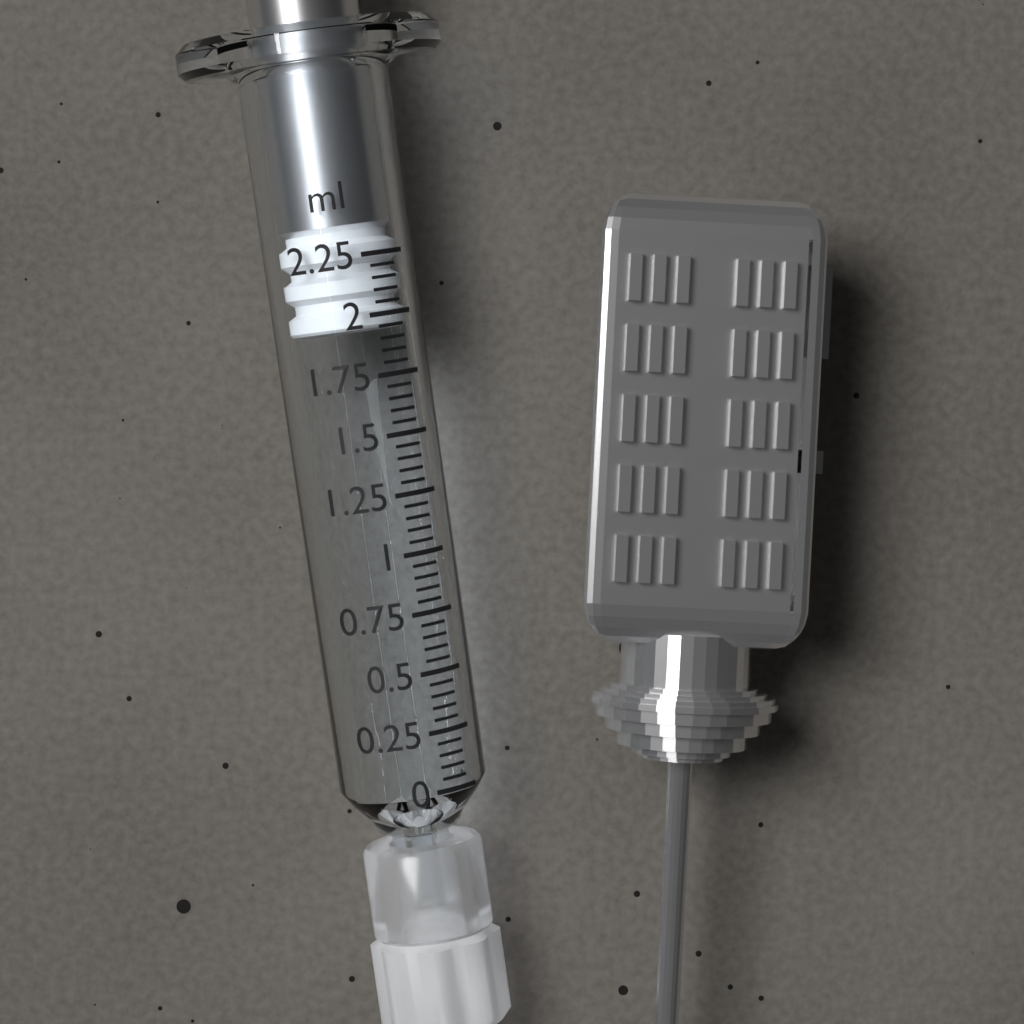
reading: 1.95 ml
